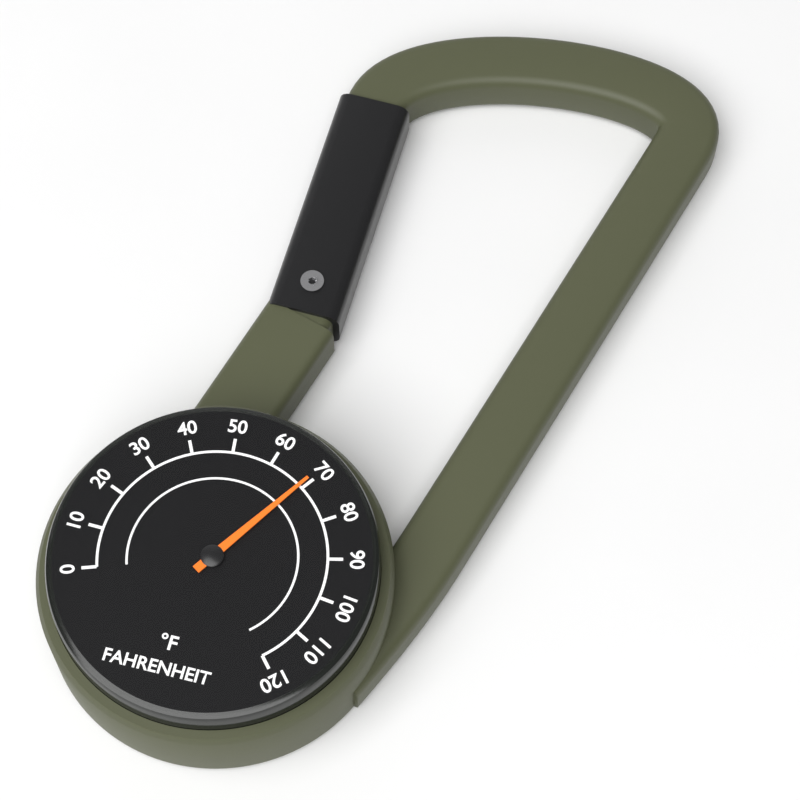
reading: 69 °F
